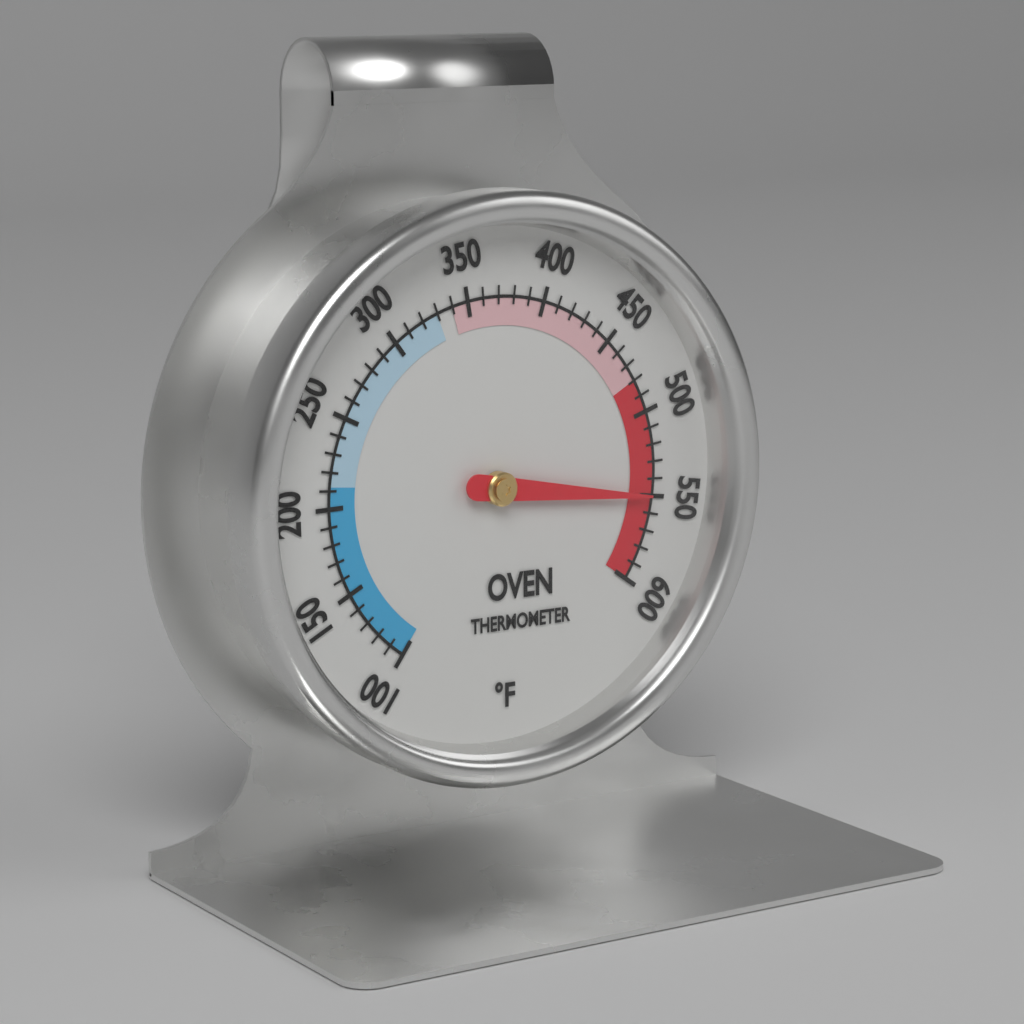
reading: 550 °F
